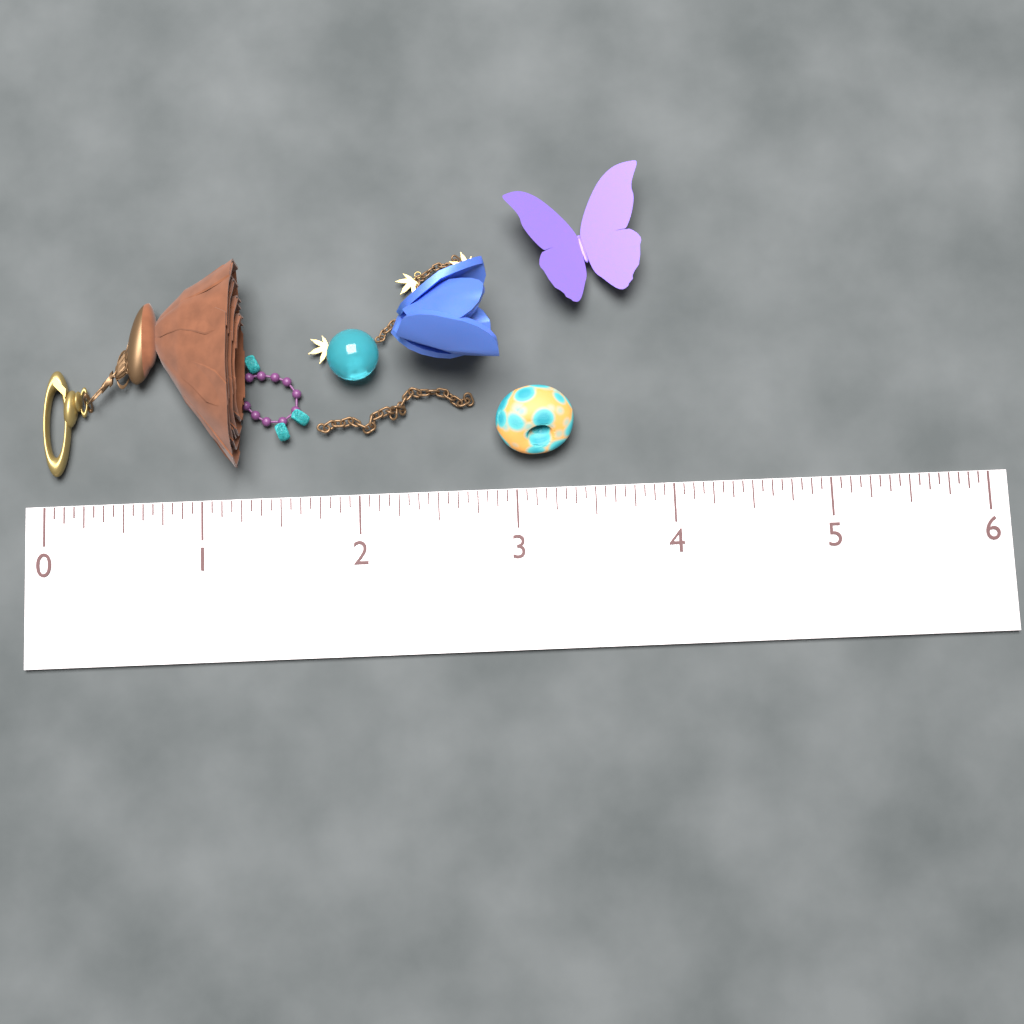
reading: 1.3125 (no unit)
